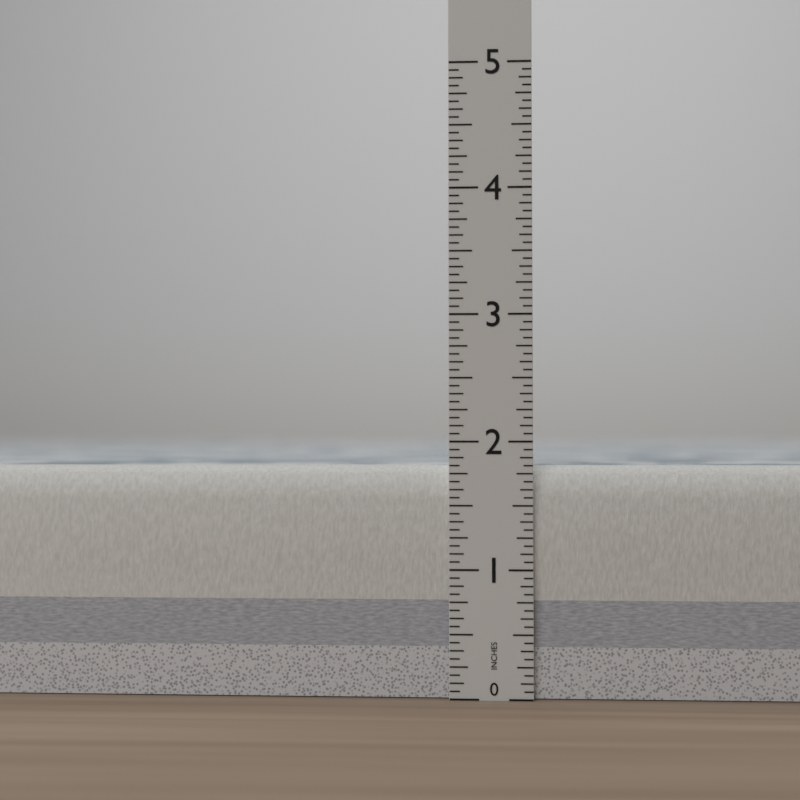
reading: 1.8125 in
